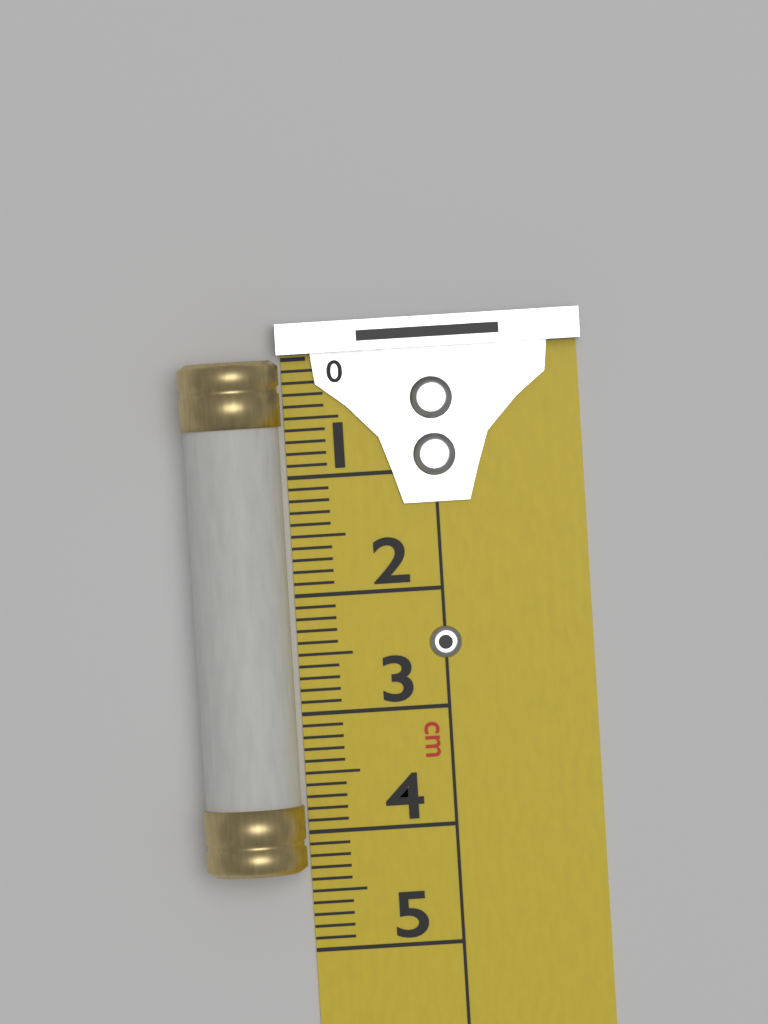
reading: 4.3 cm
